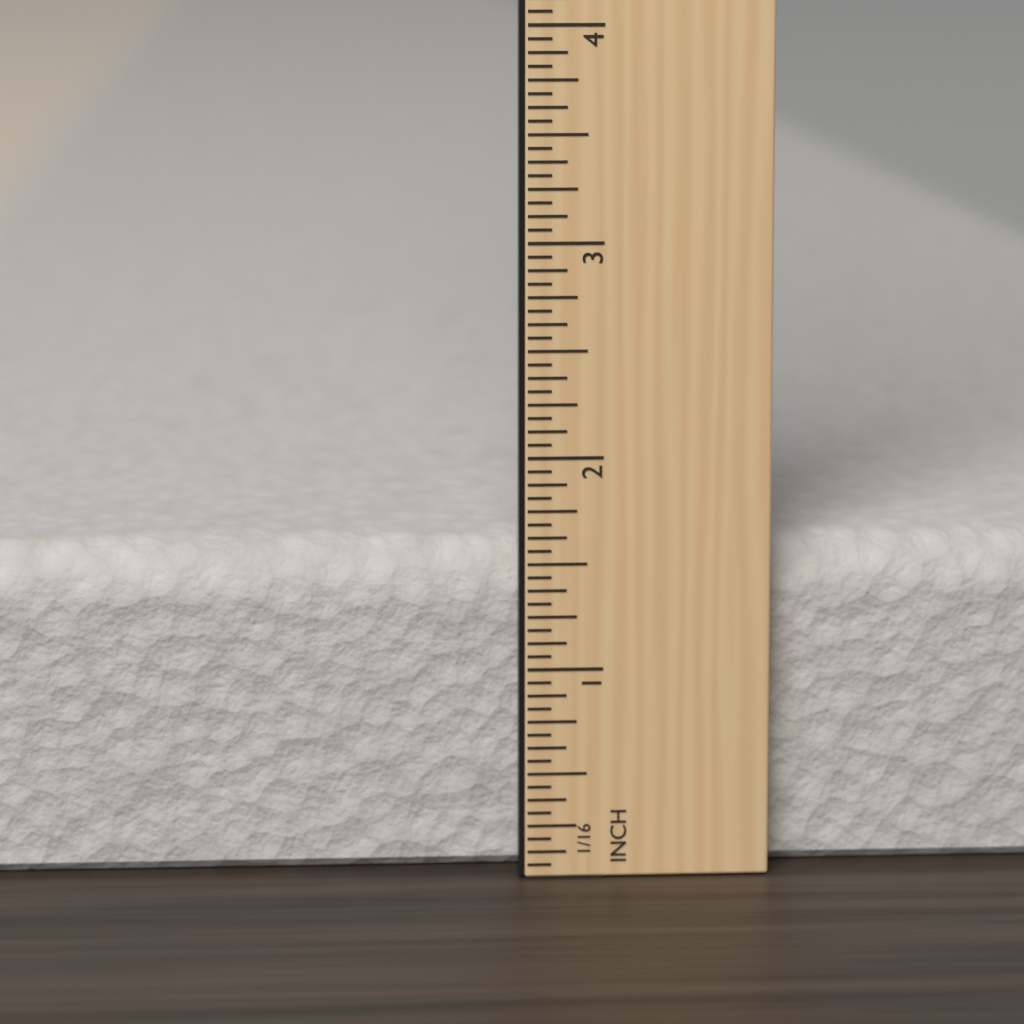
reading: 1.5625 in
